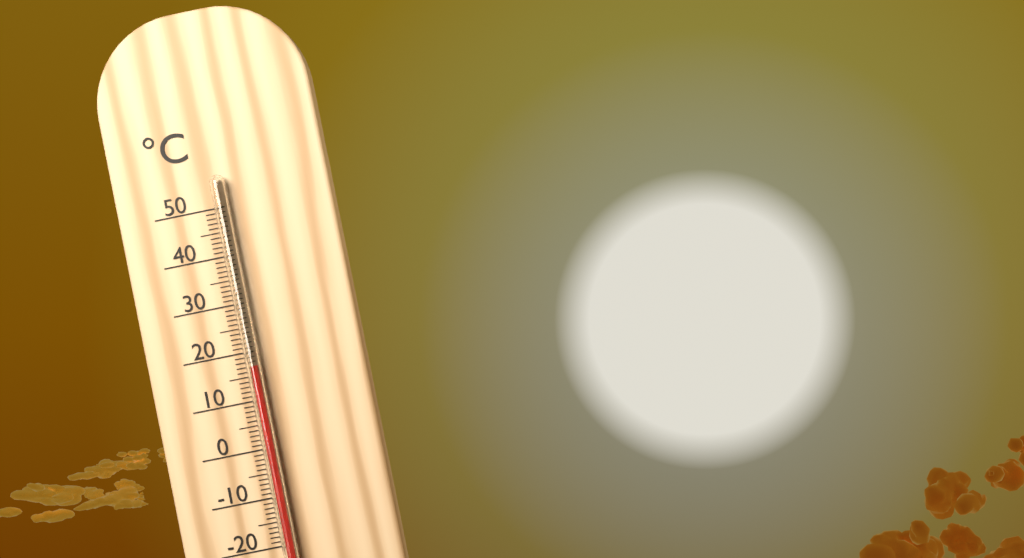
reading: 17 °C
